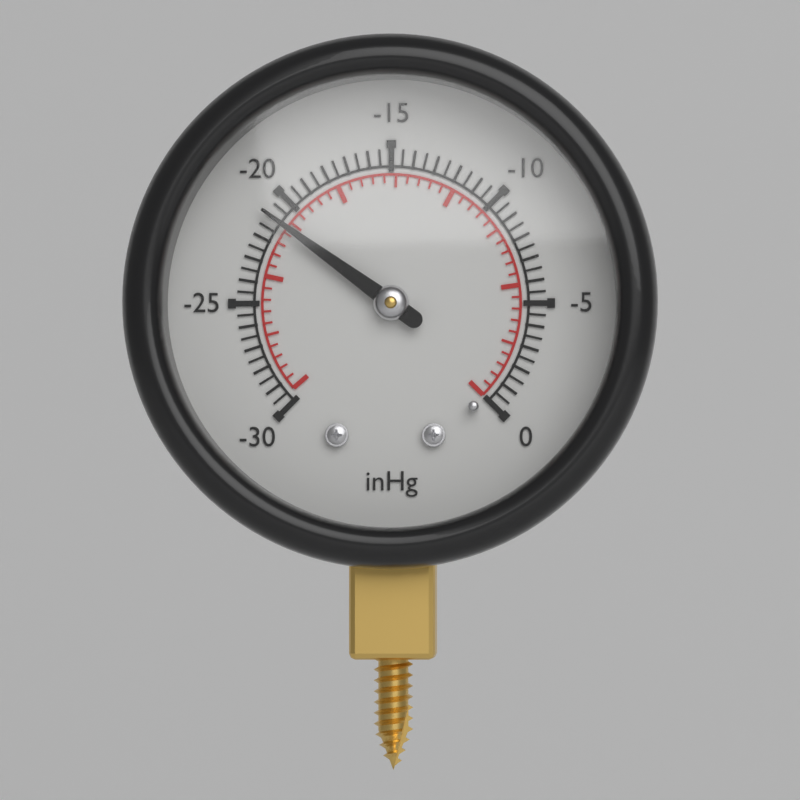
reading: -21.0 inHg
